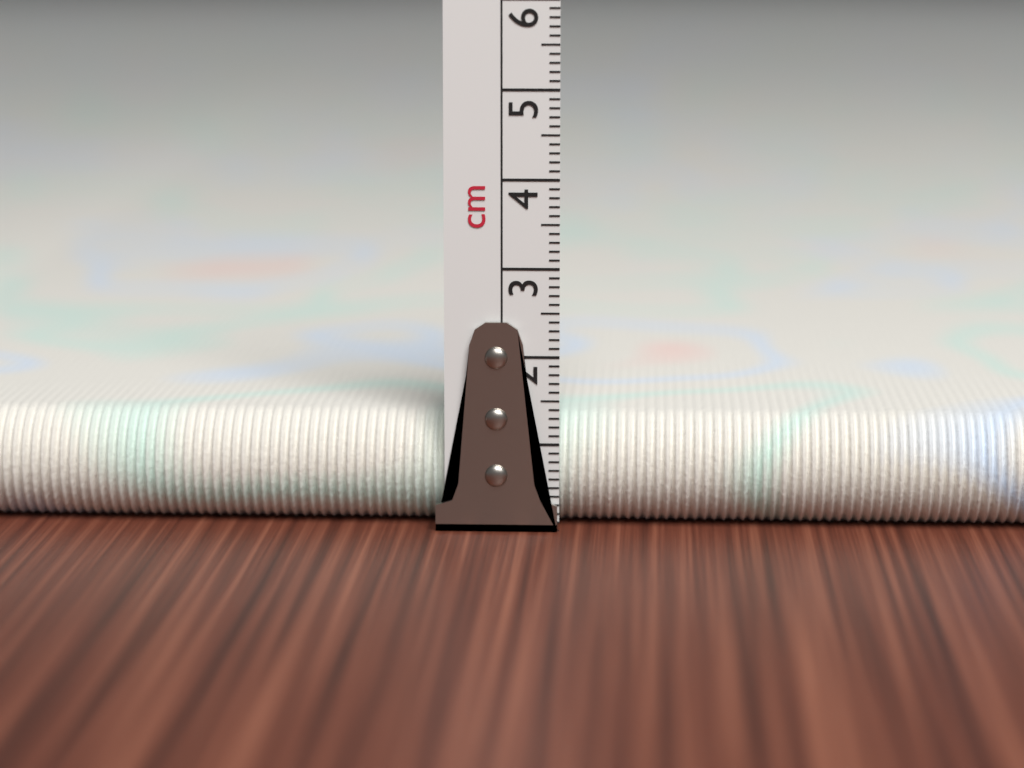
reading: 1.3 cm
